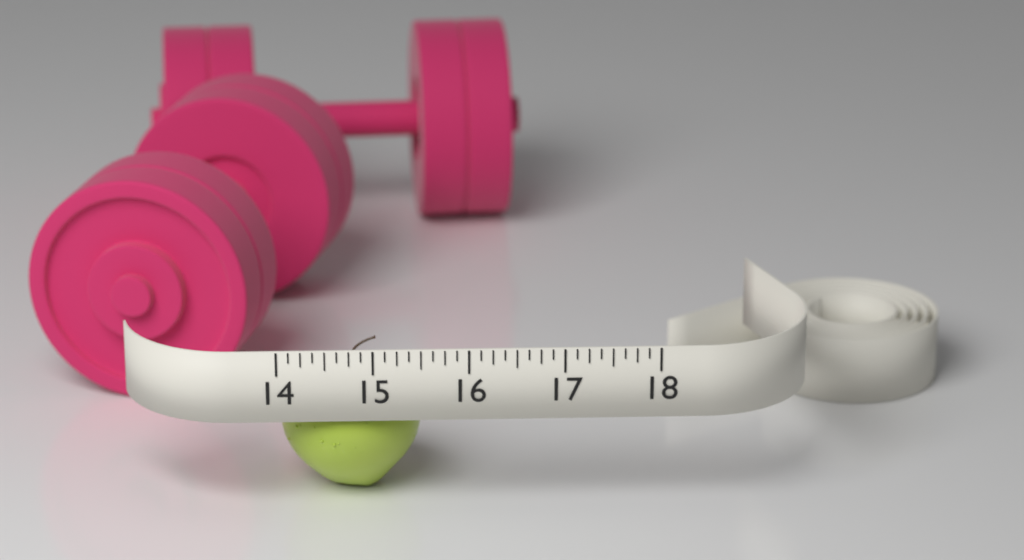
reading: 15.500 (no unit)
